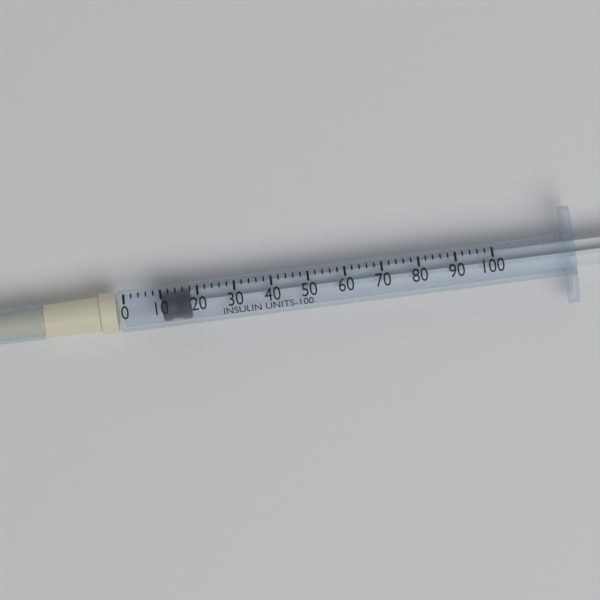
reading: 10 units
